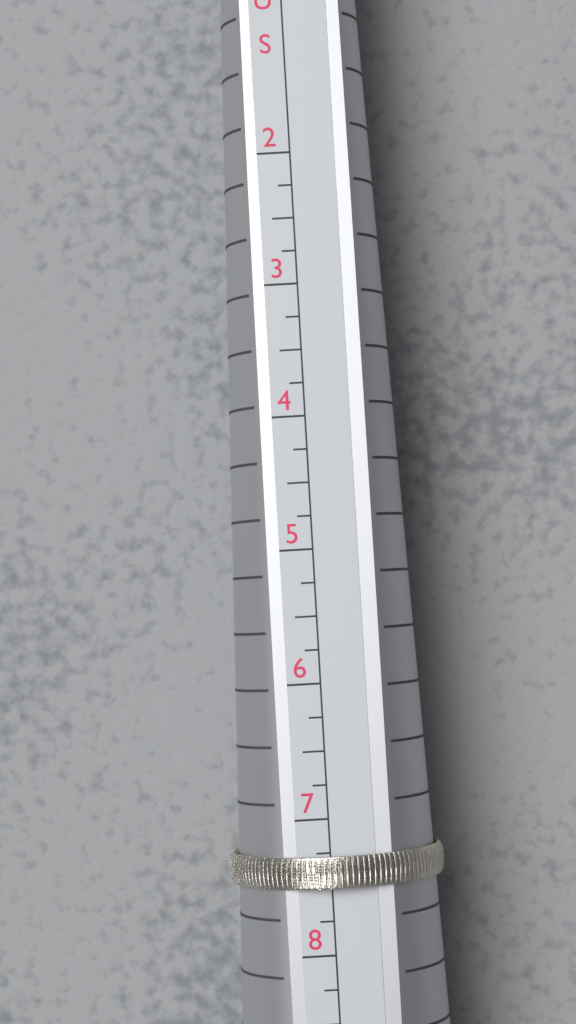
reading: 7.50 US
